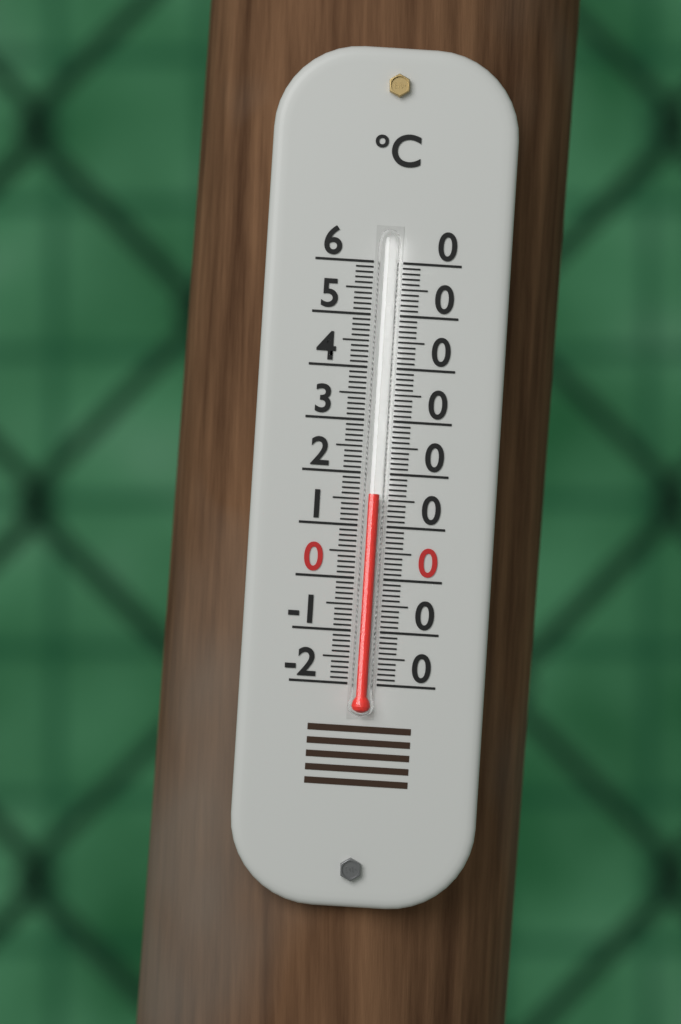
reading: 16 °C
